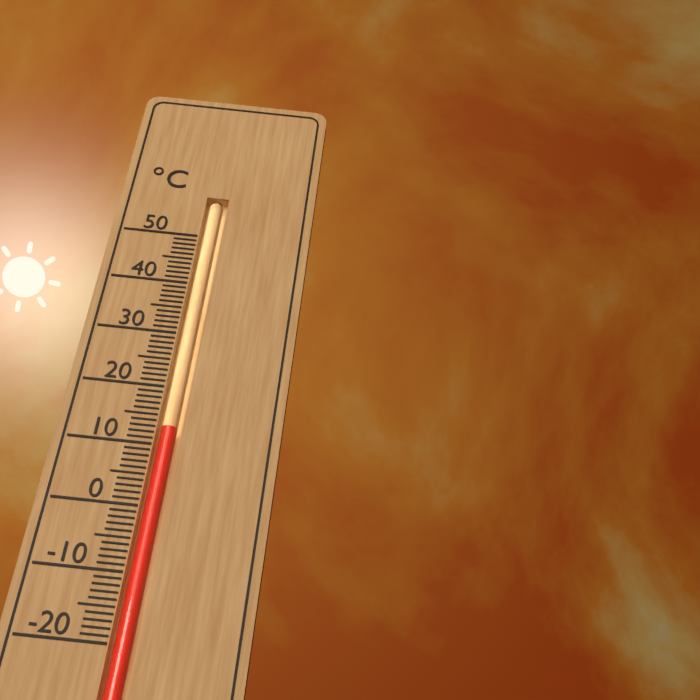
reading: 13 °C
